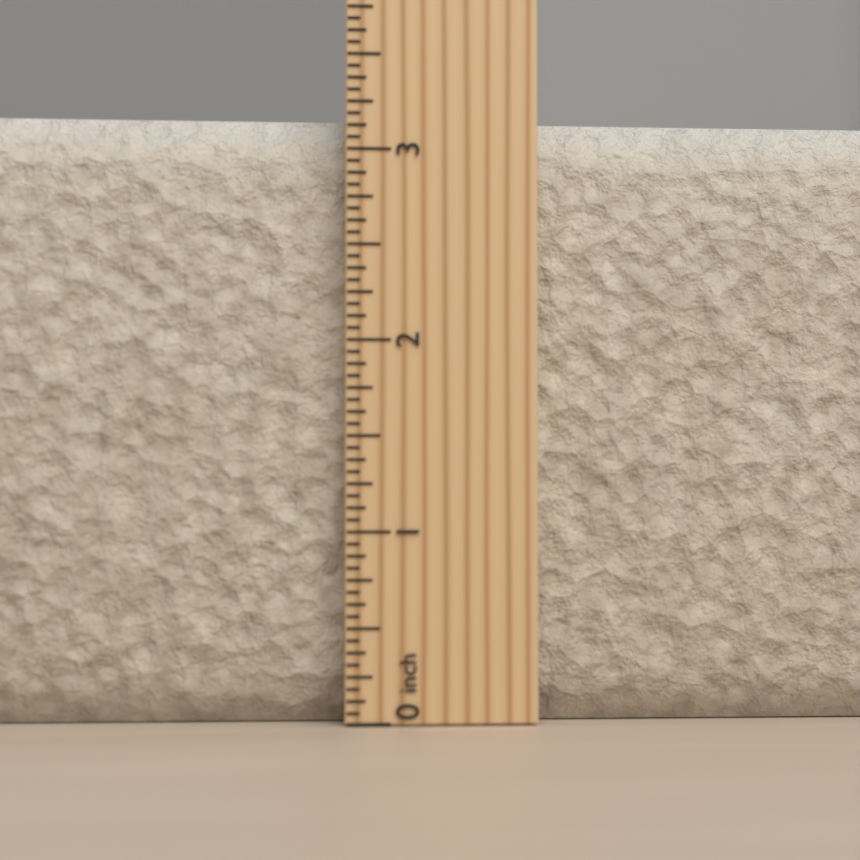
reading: 3.1875 inch
